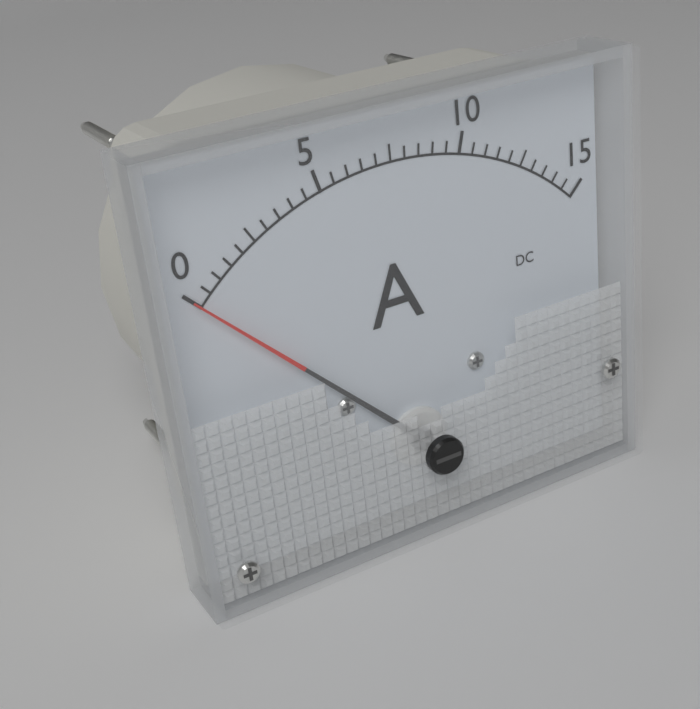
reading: 0.0 A
